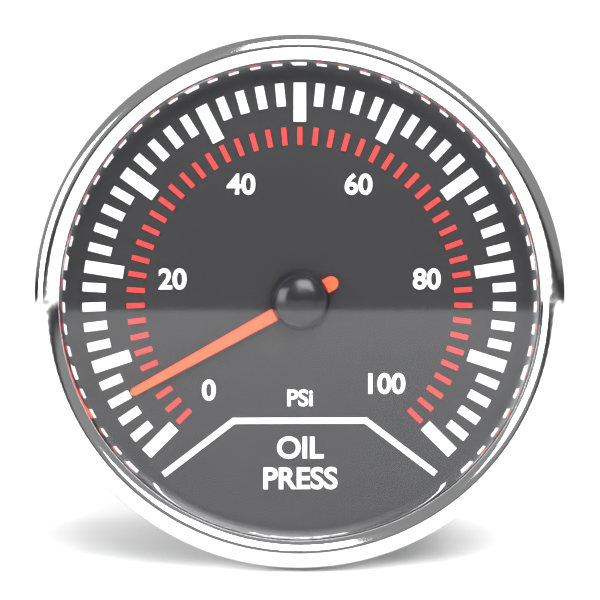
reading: 6 psi
